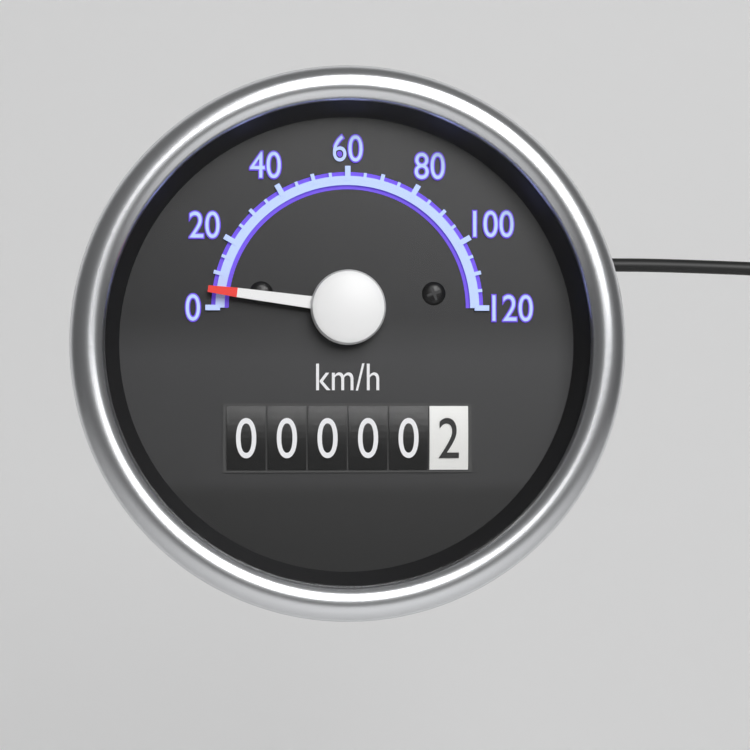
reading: 5 km/h
